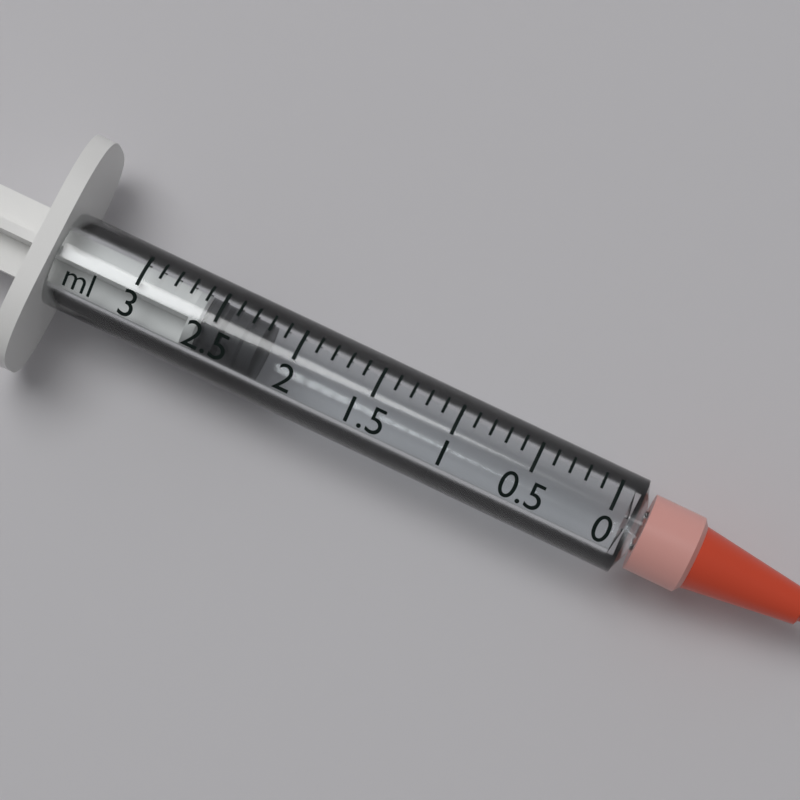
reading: 2.2 ml
